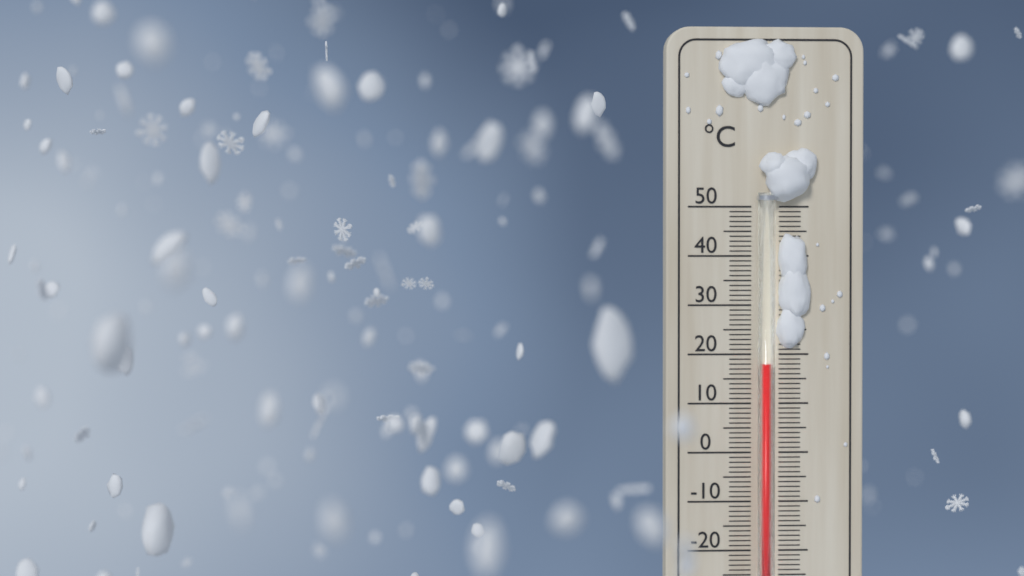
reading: 18 °C
